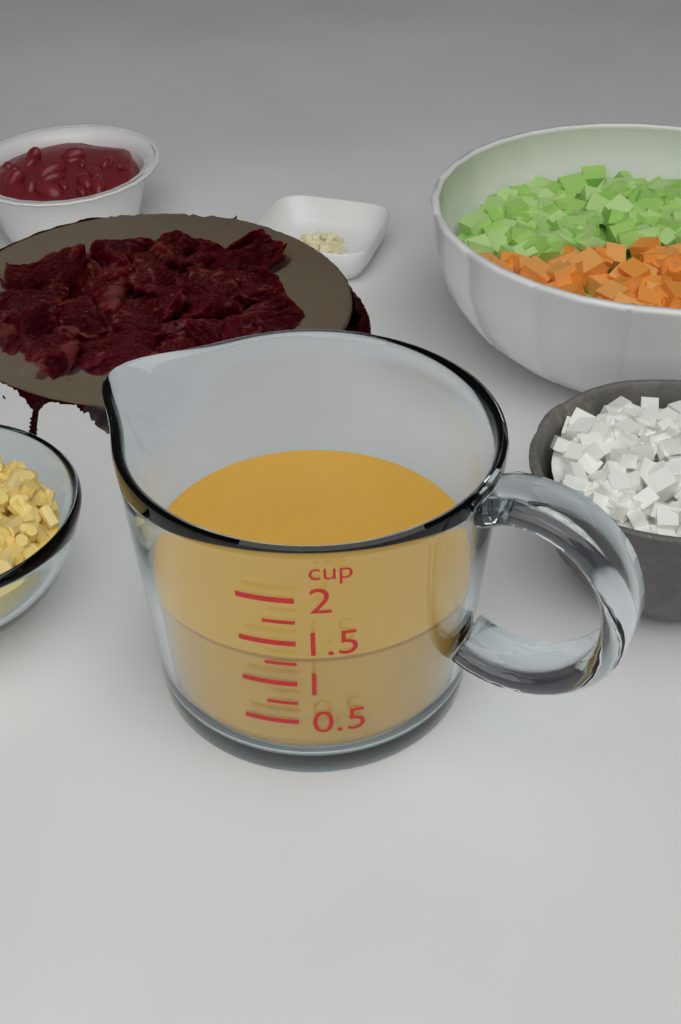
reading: 1.25 cup
